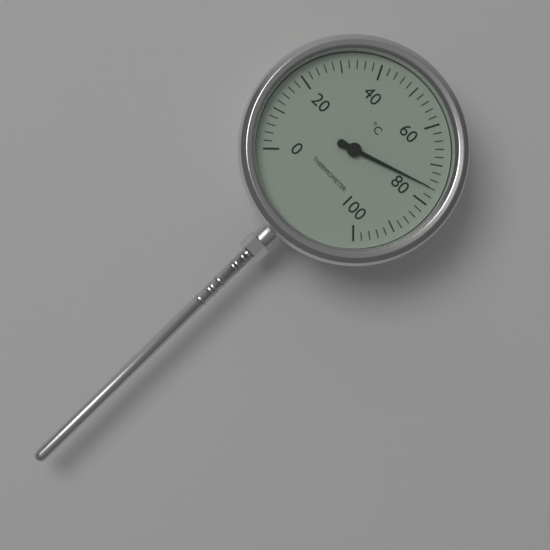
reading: 76 °C
